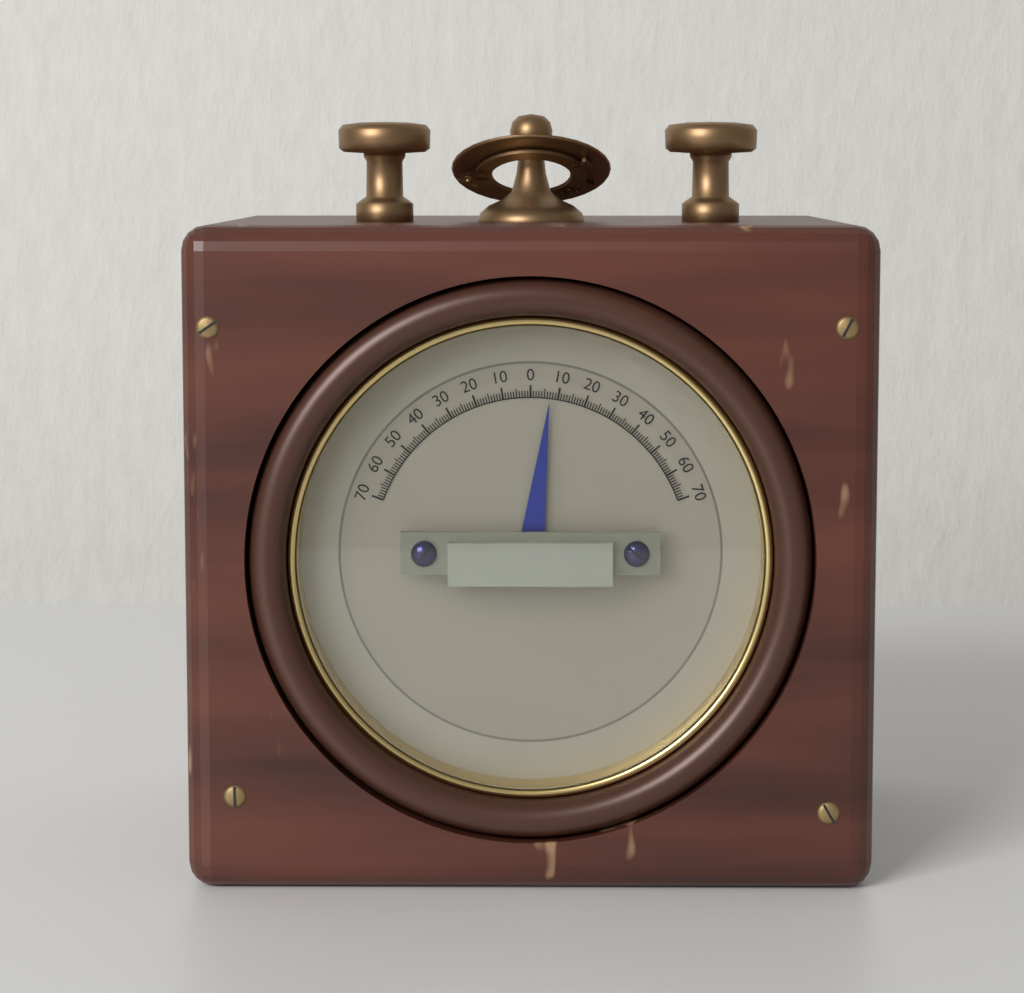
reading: 7 (no unit)
